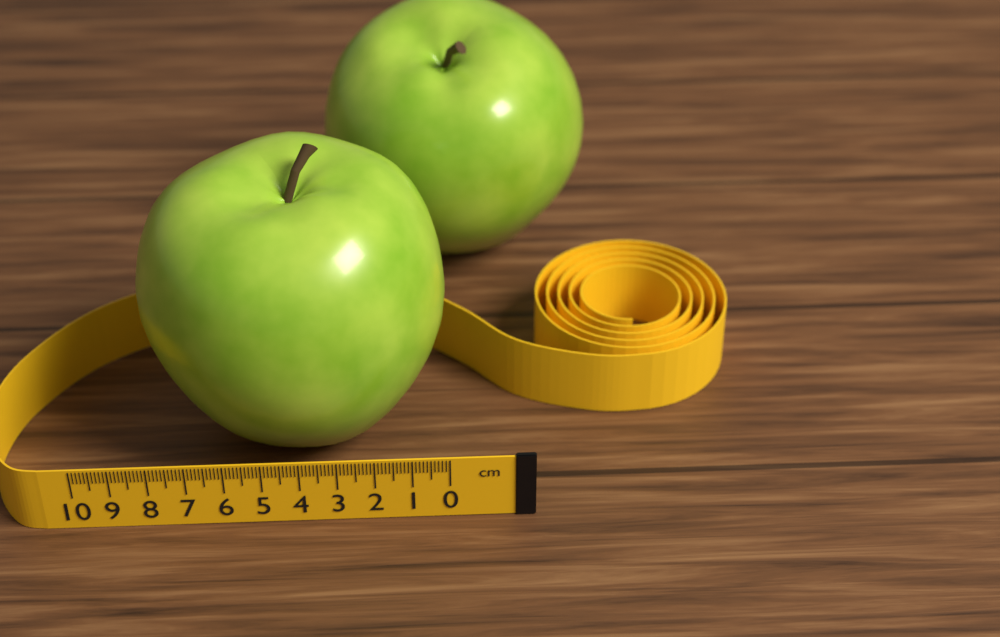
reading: 8.4 cm
